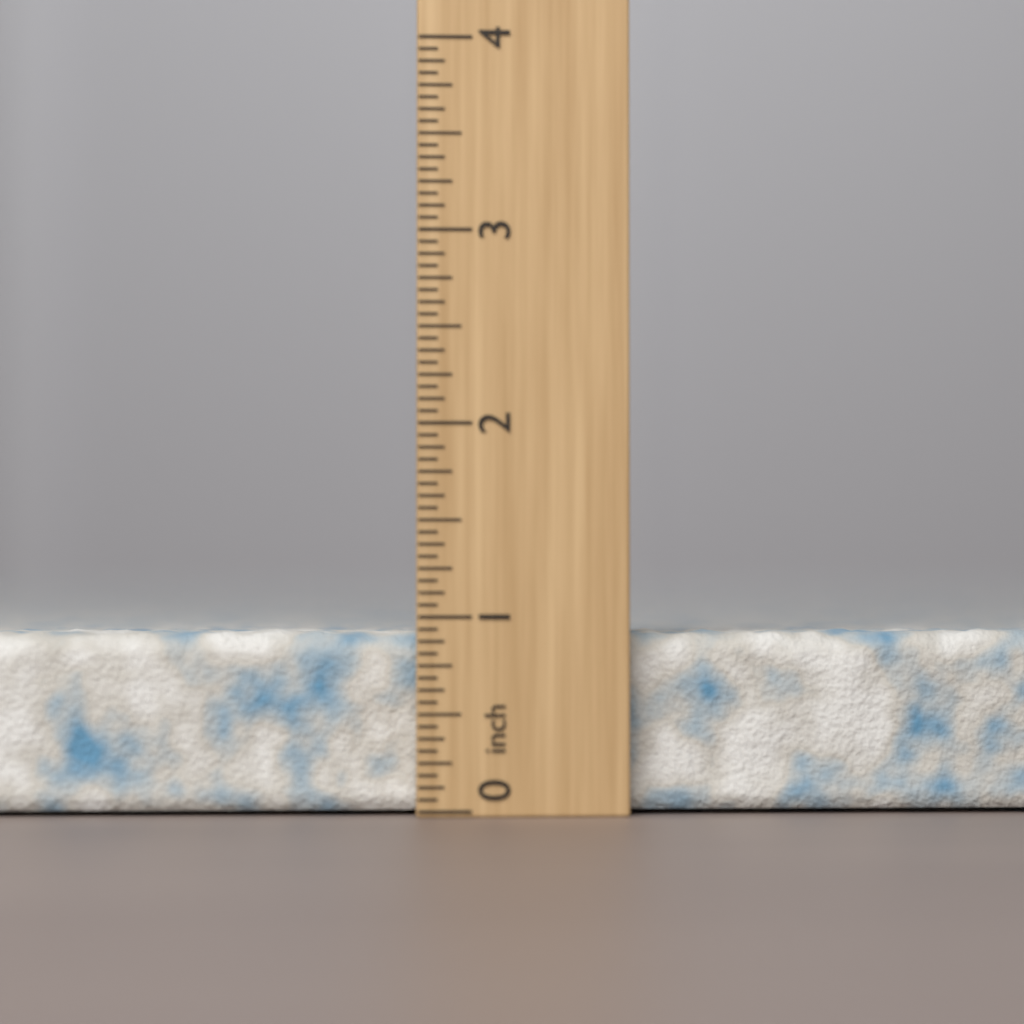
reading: 0.9375 inch
